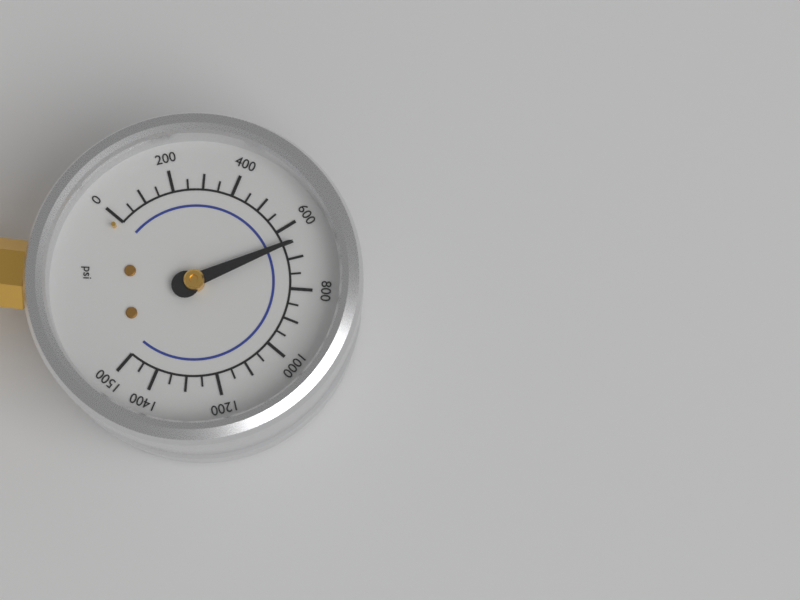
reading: 650 psi
